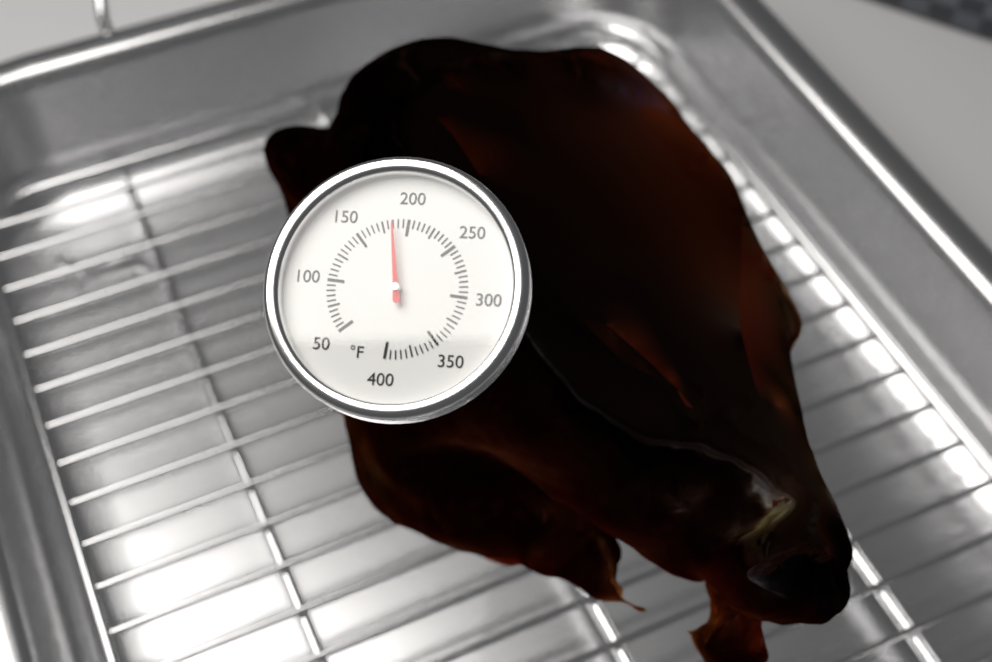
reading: 185 °F
